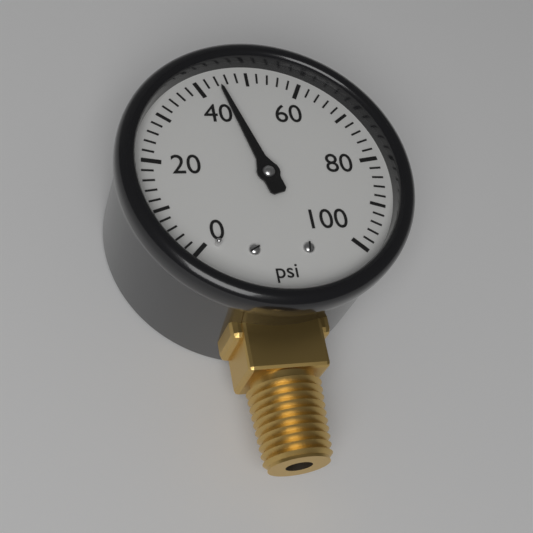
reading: 44 psi
